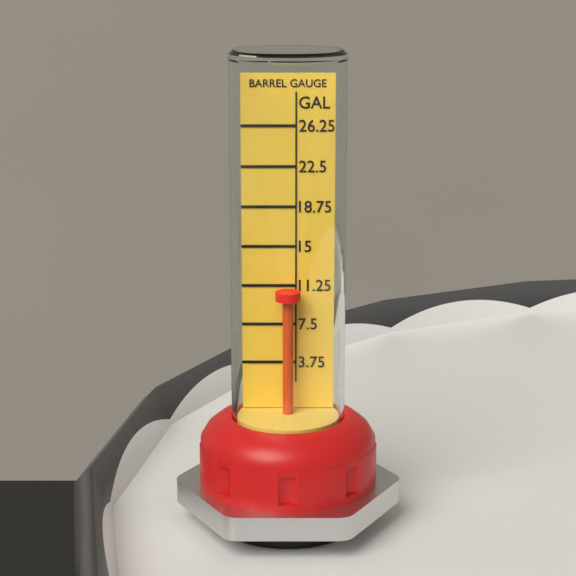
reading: 11.00 GAL
